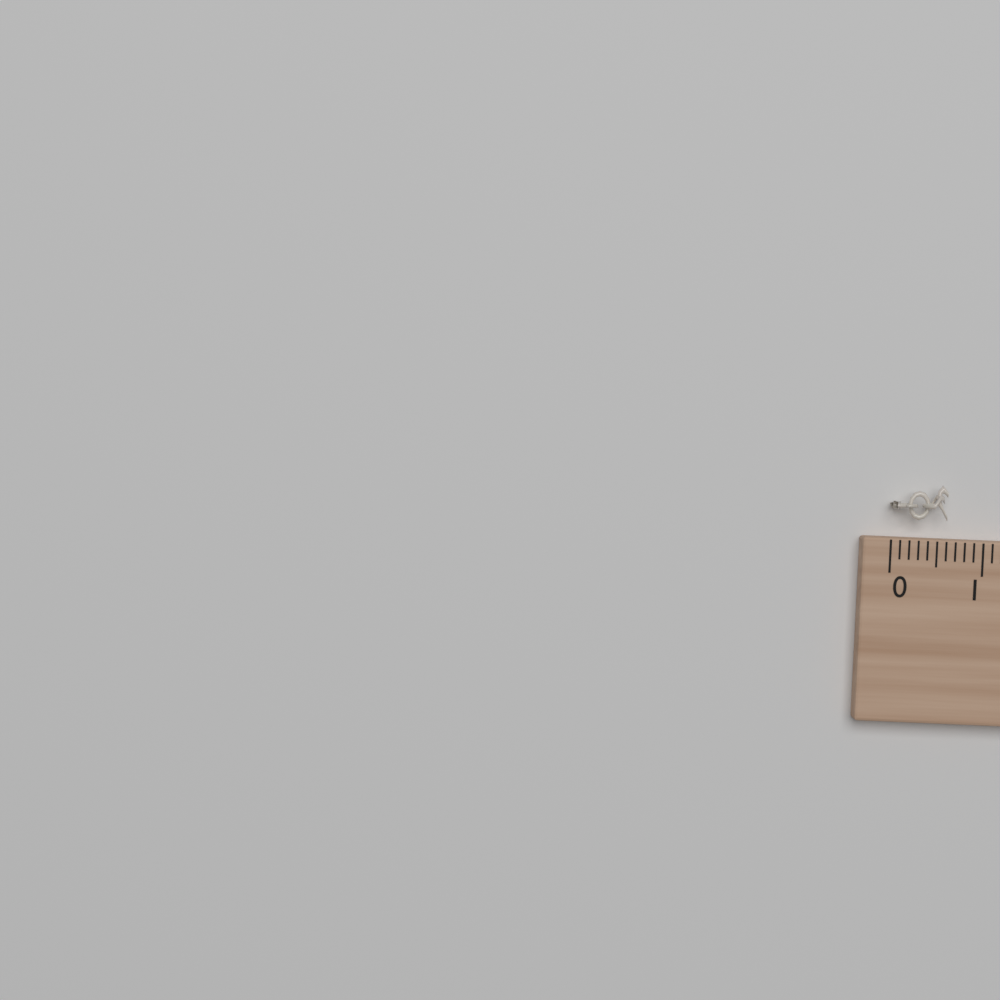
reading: 0.6 cm
